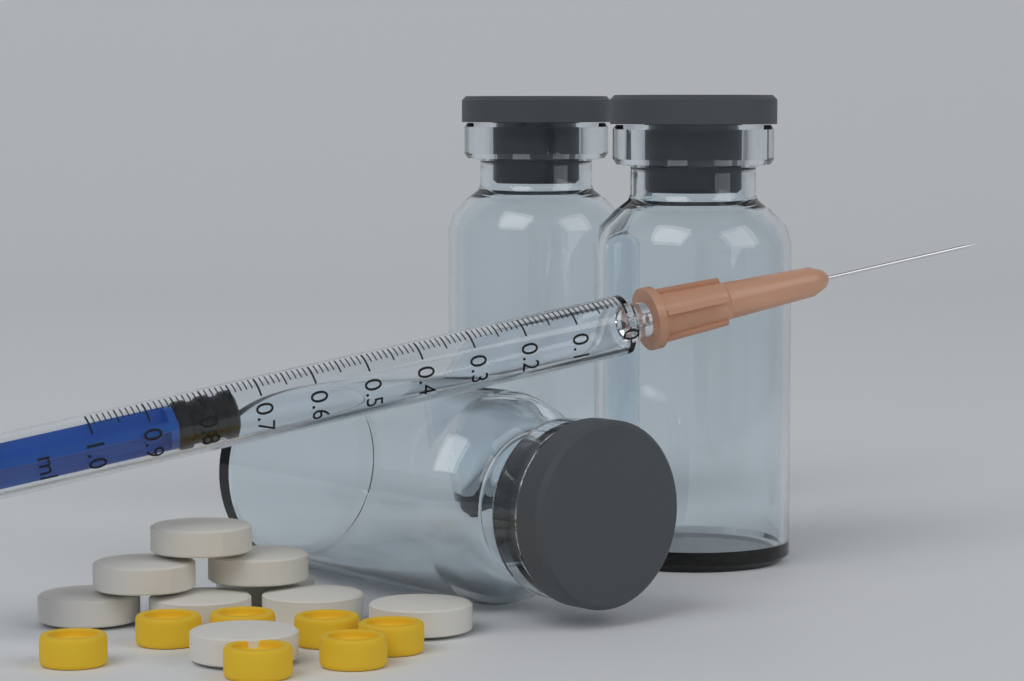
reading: 0.74 ml
